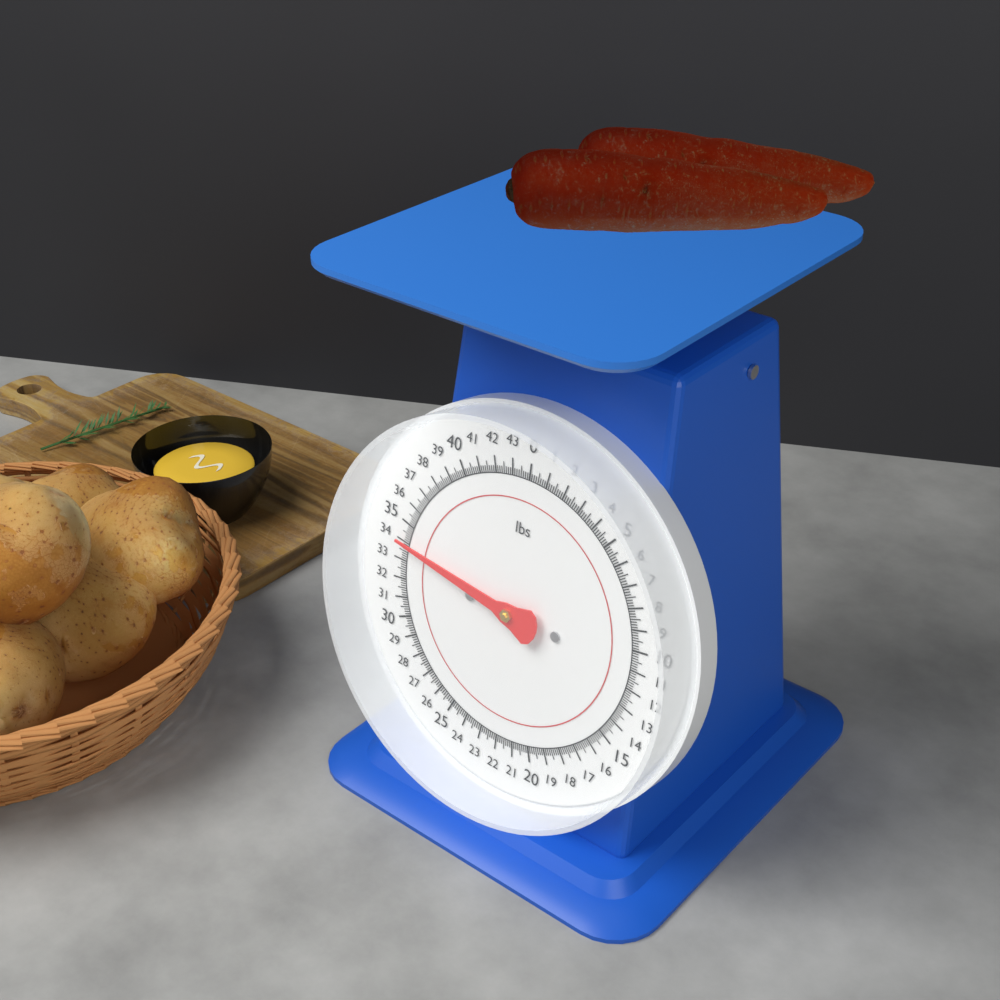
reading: 34.000 lbs
